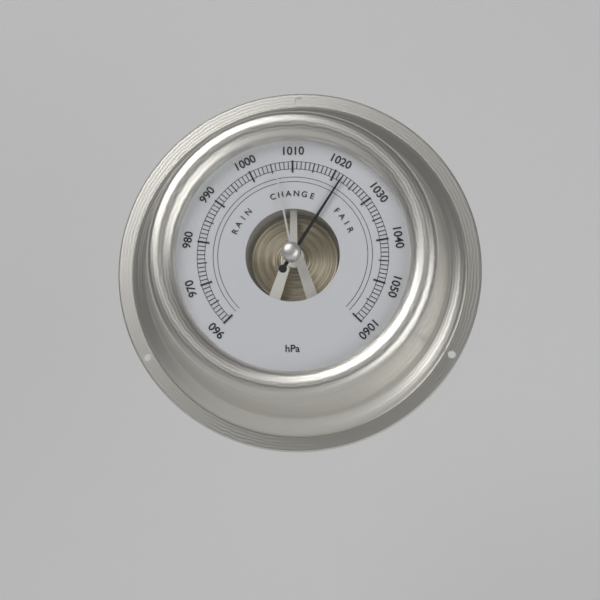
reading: 1022 hPa
